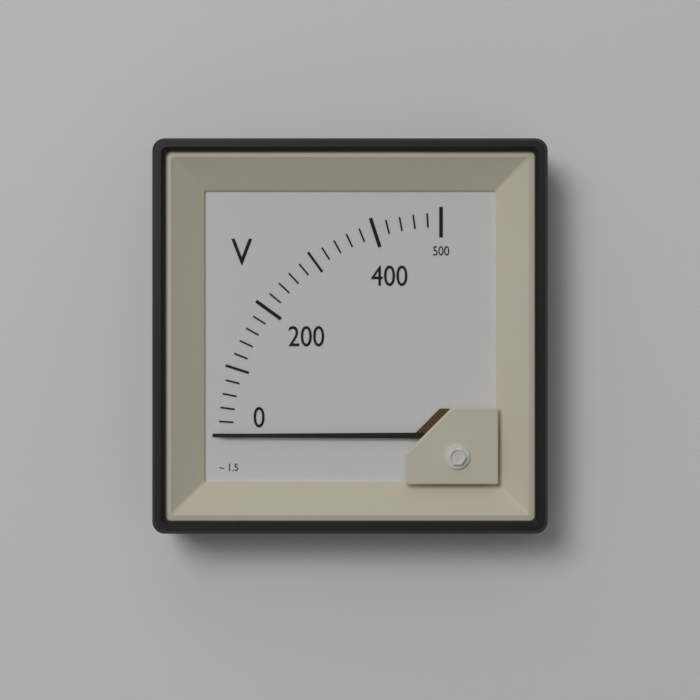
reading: 0 V
